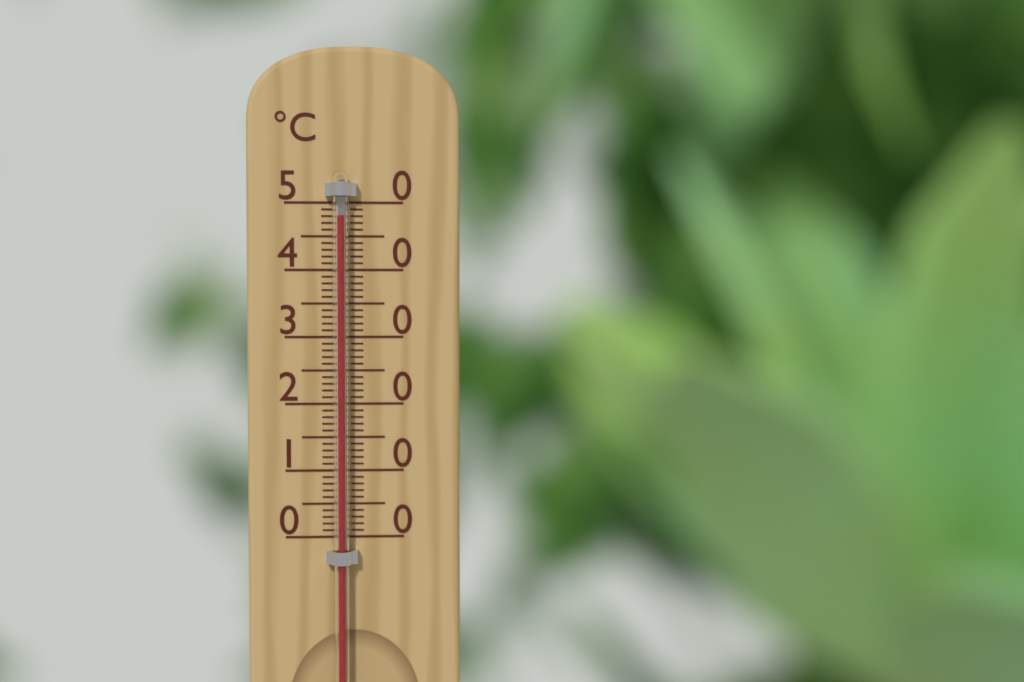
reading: 48 °C
